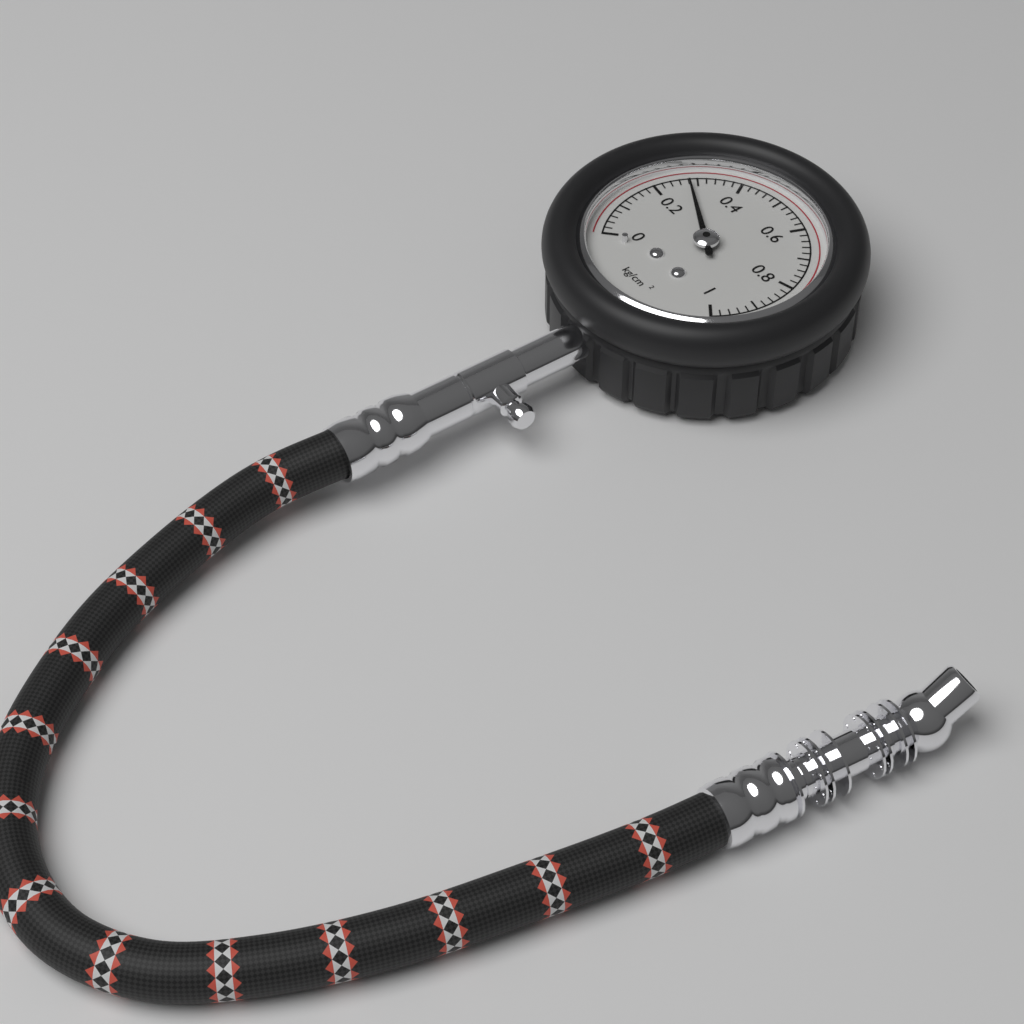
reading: 0.28 kg/cm²
